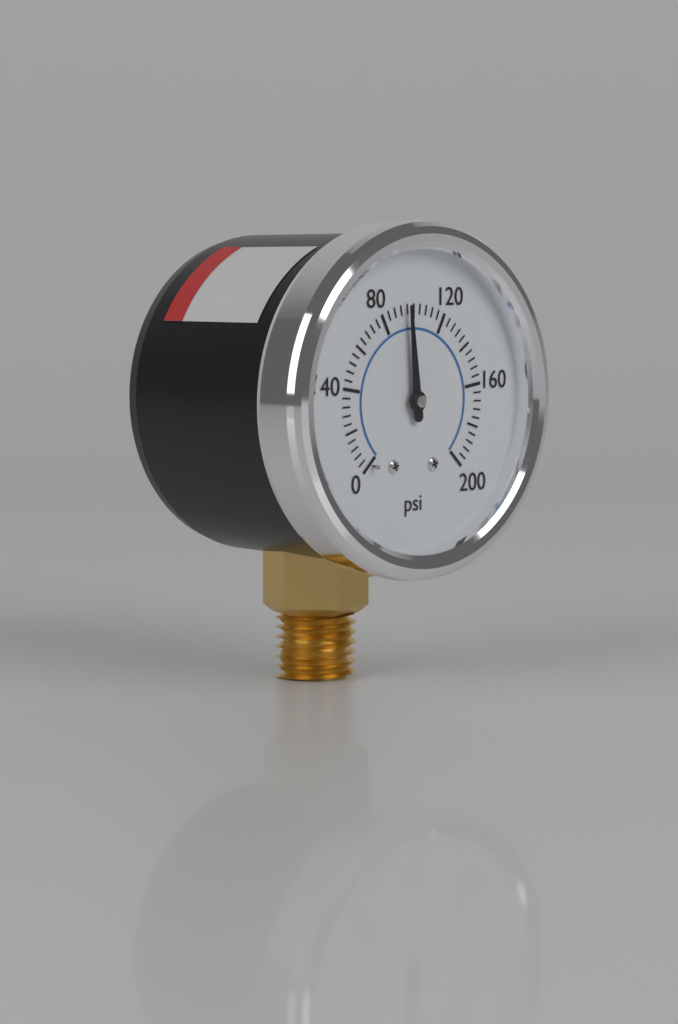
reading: 96 psi
